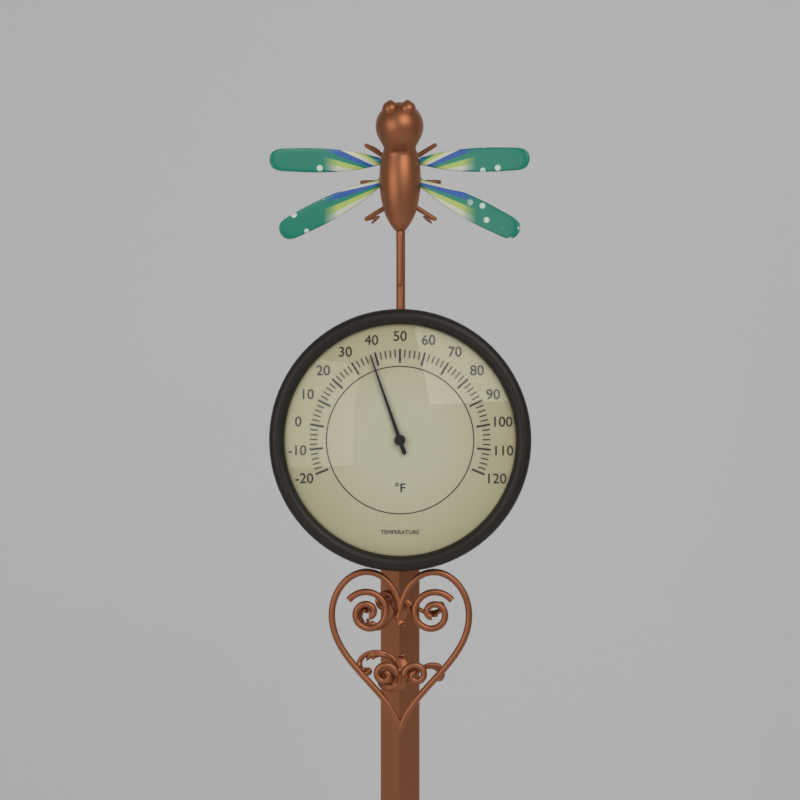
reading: 38 °F
